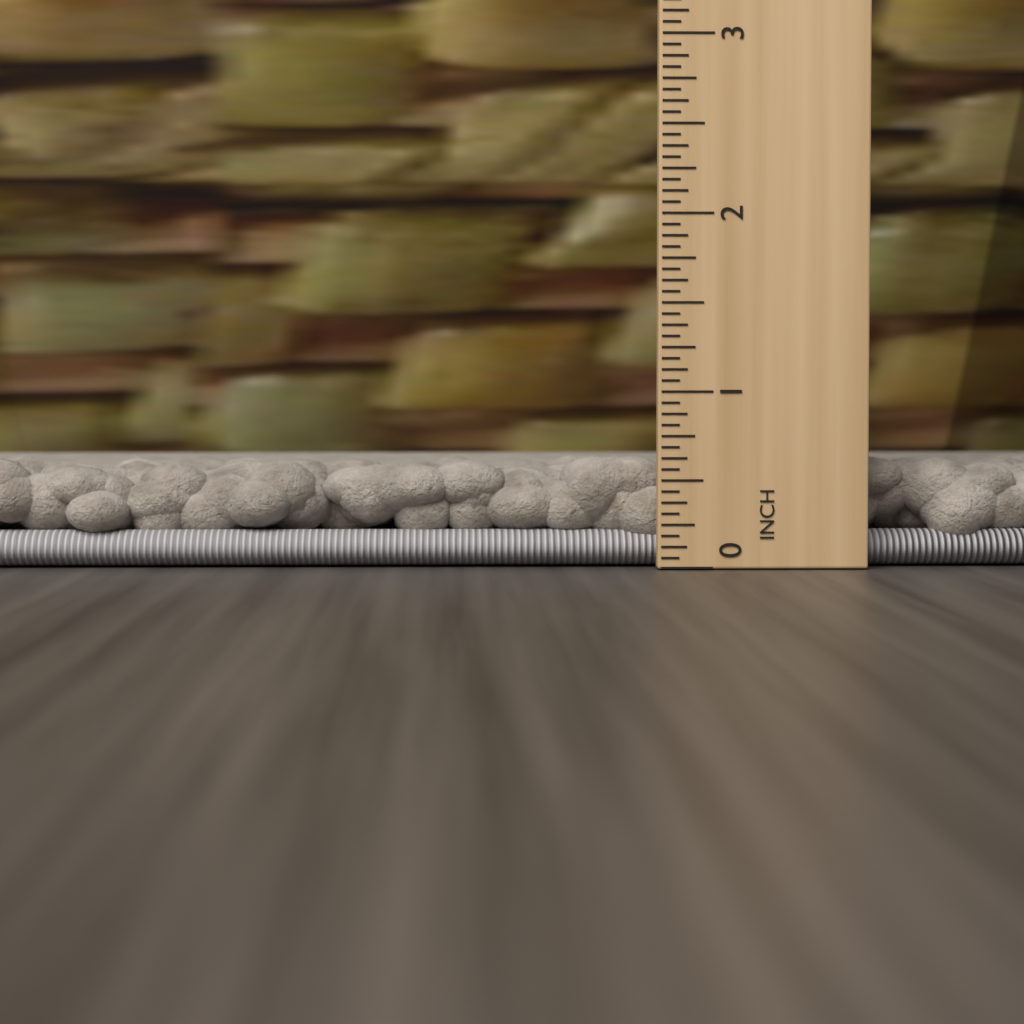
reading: 0.6250 in
